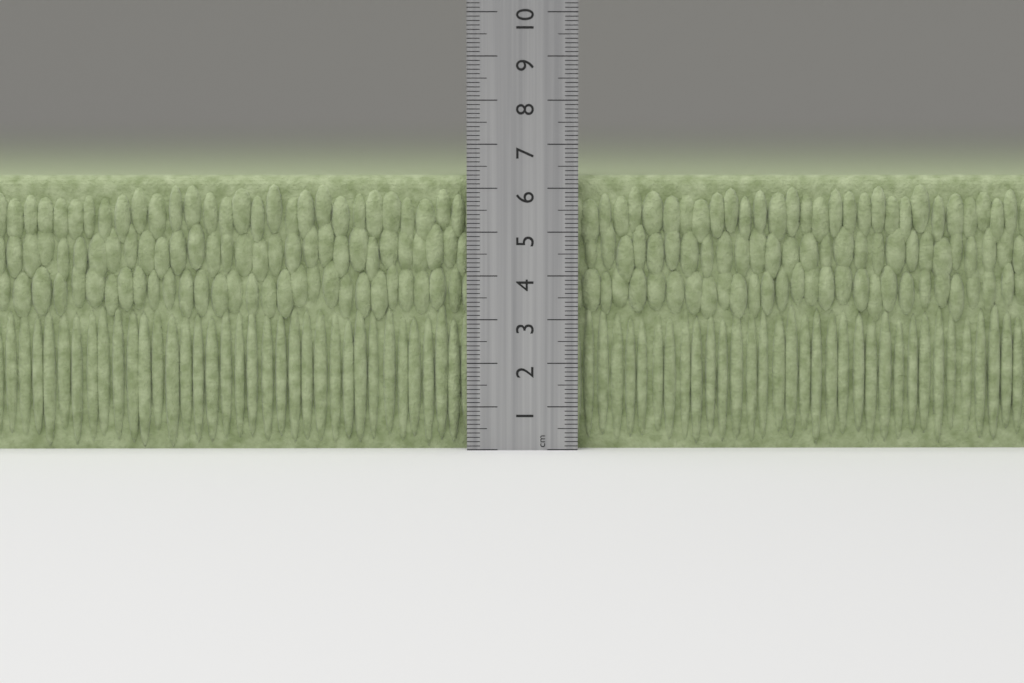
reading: 6.3 cm
